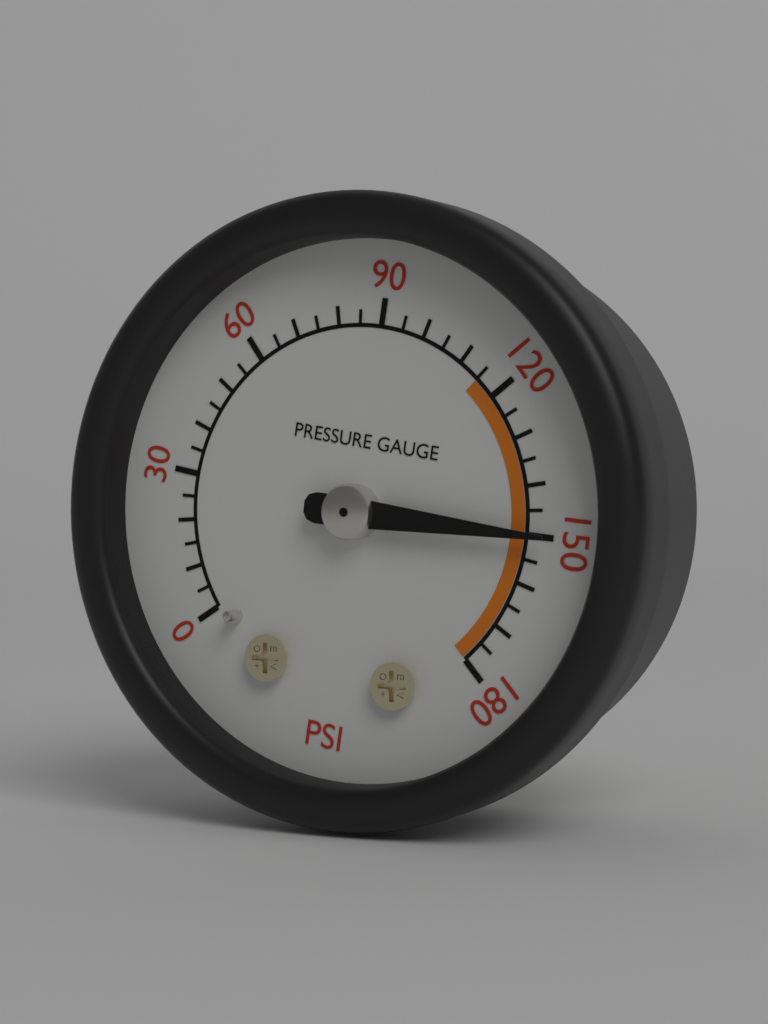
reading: 150 psi
